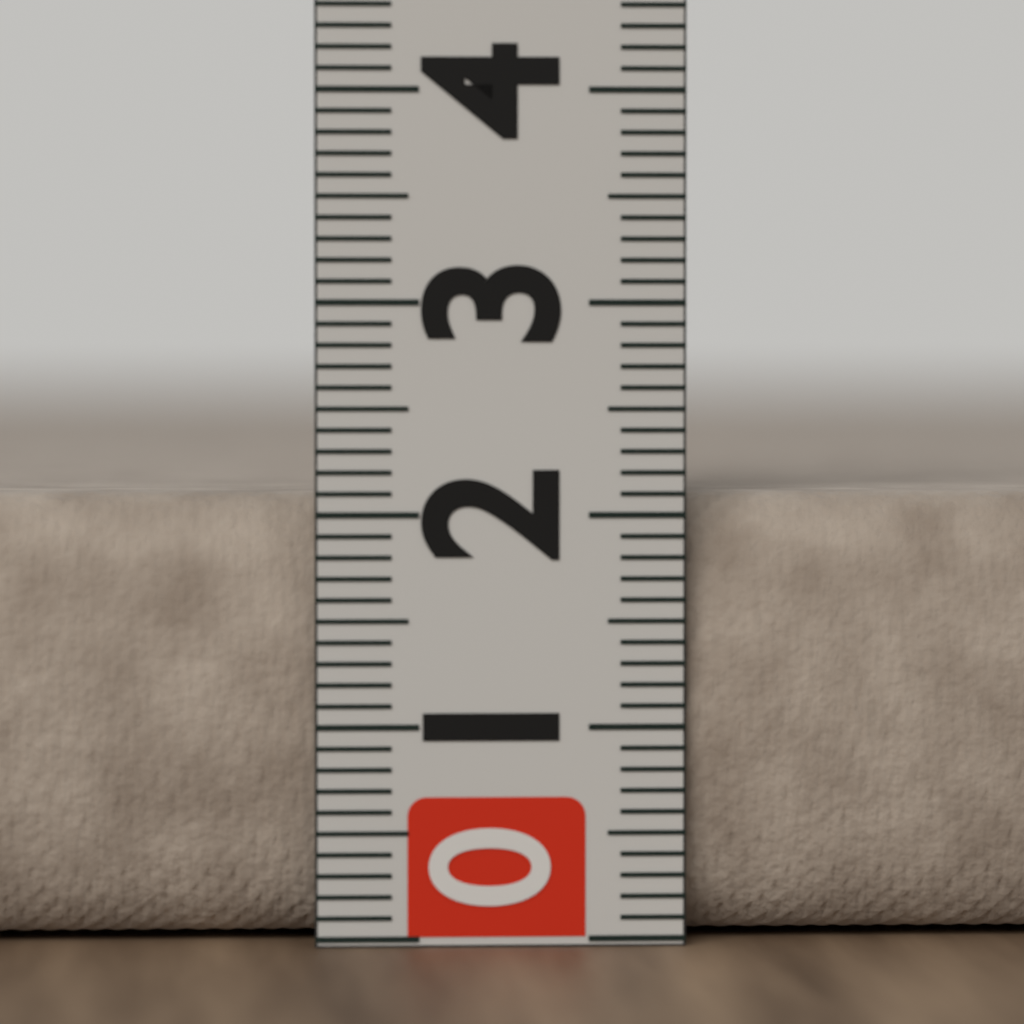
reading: 2.1 (no unit)
